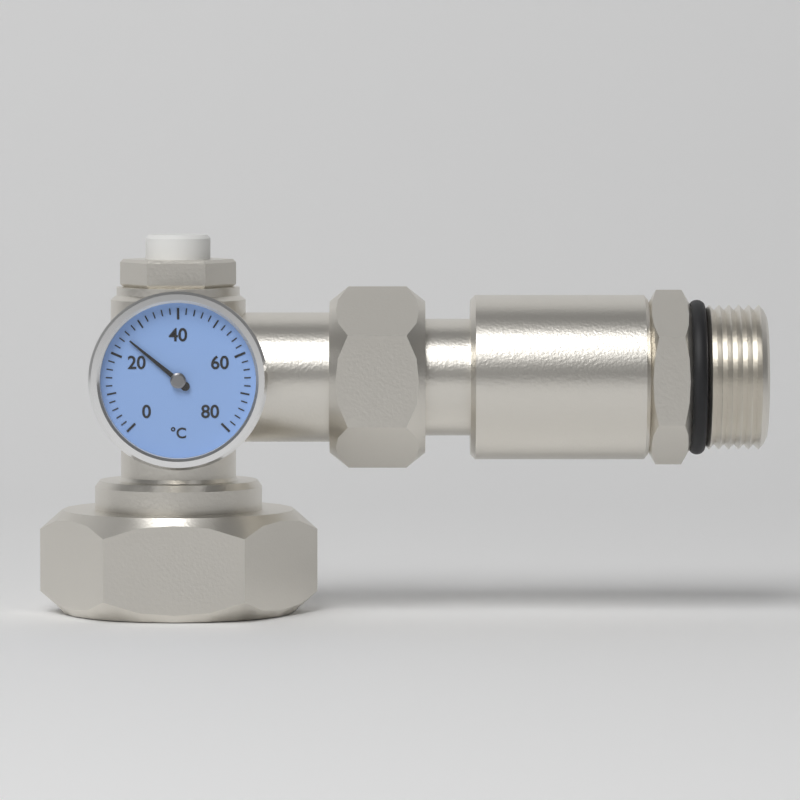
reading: 25 °C
